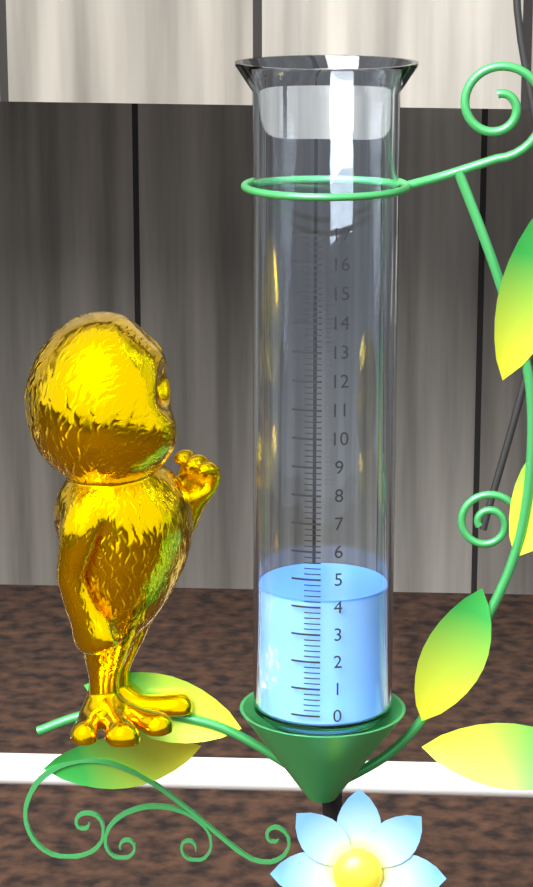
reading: 4.2 (no unit)
